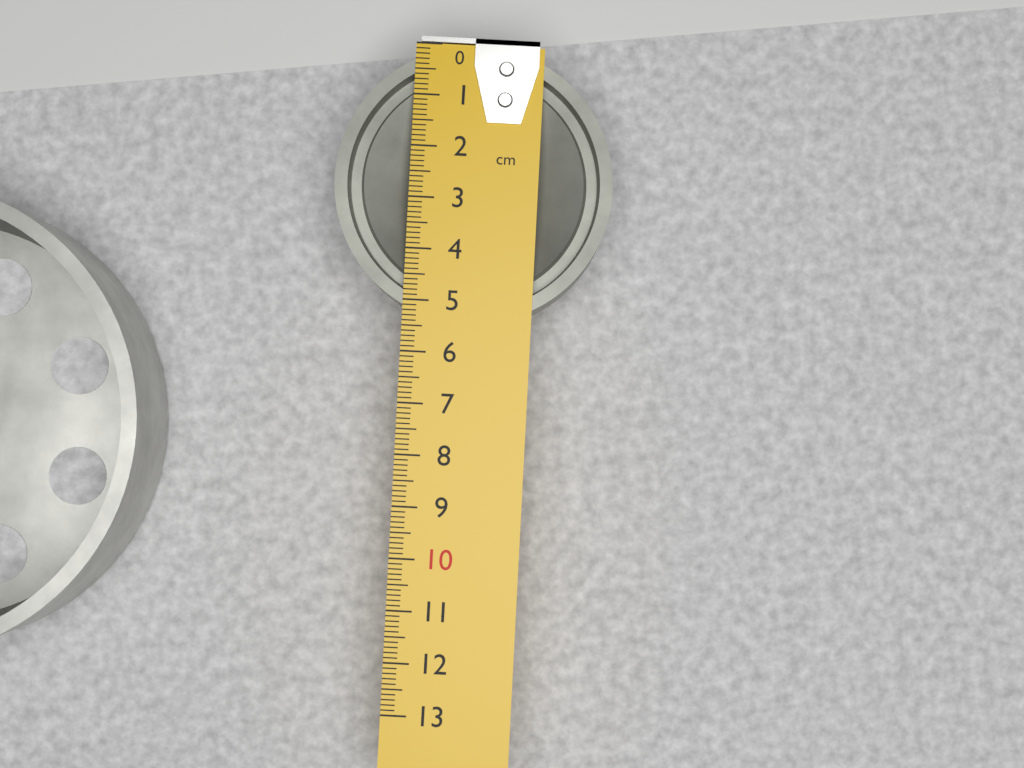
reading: 5.4 cm
